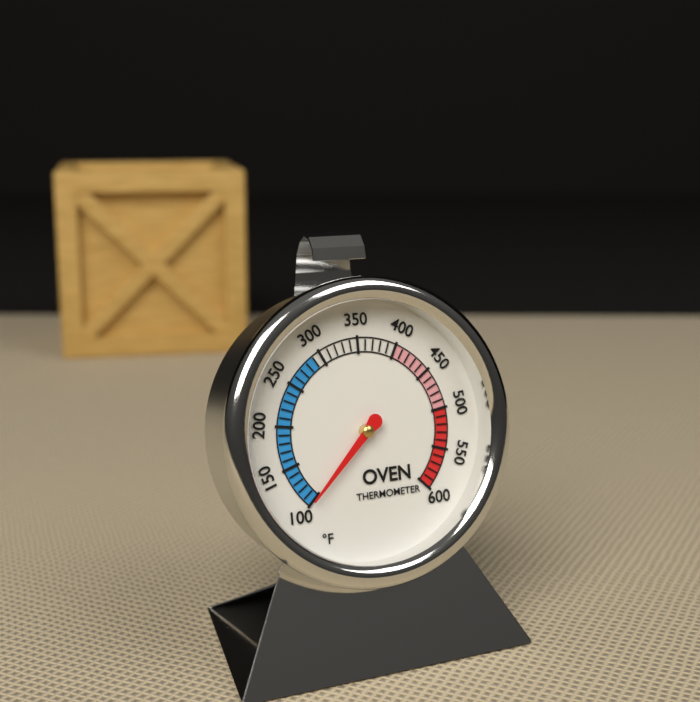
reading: 100 °F
